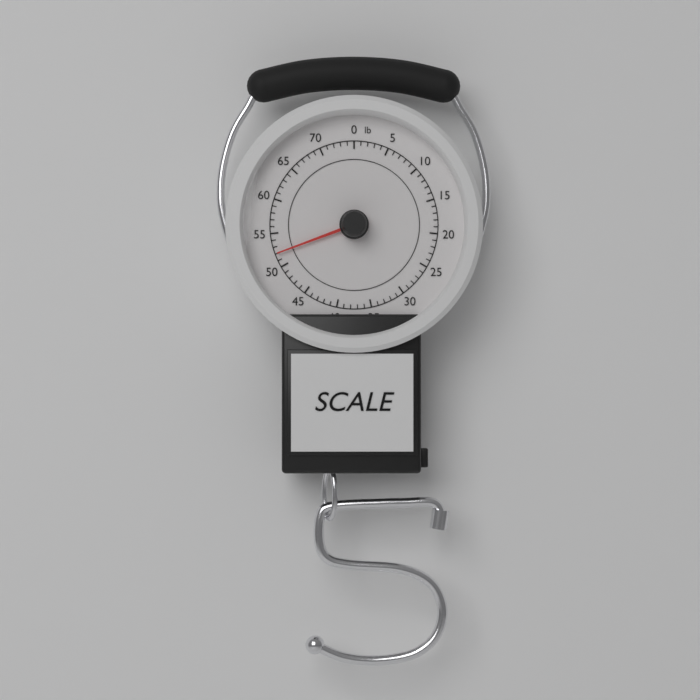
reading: 52 lb
